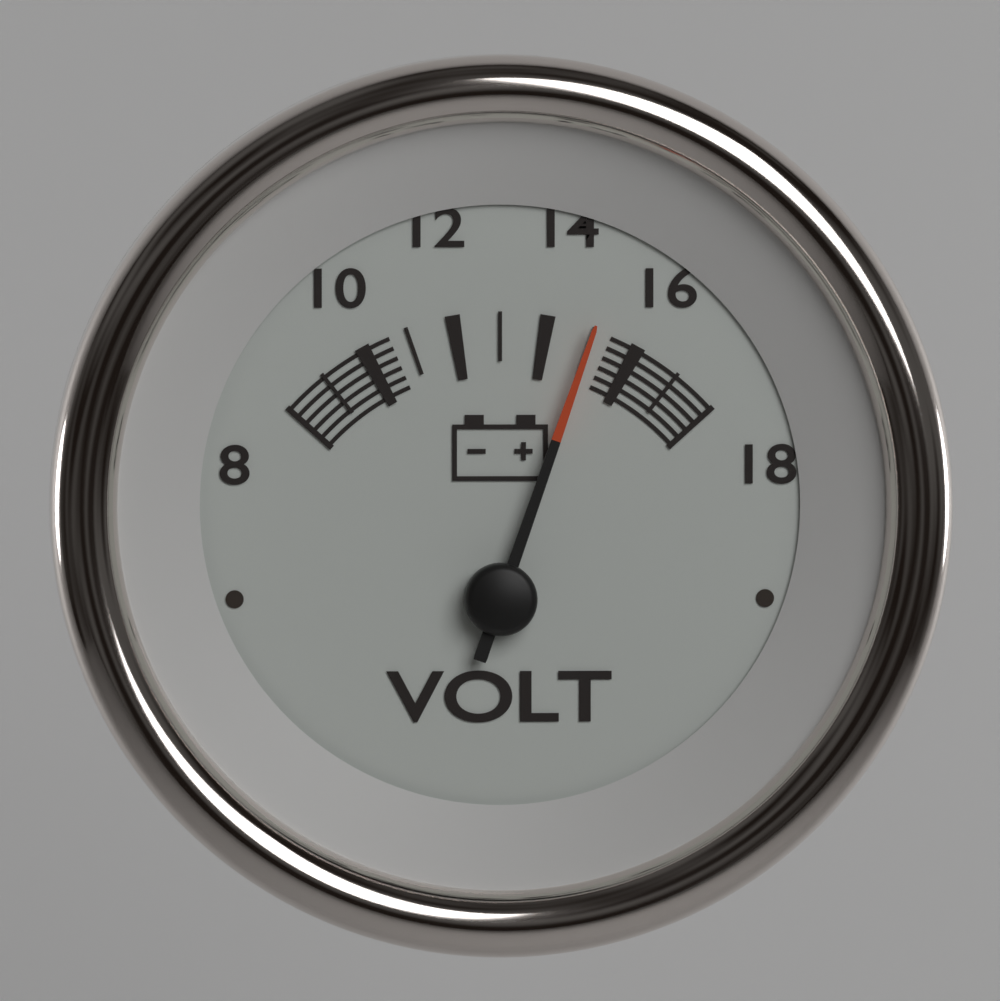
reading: 15 V
